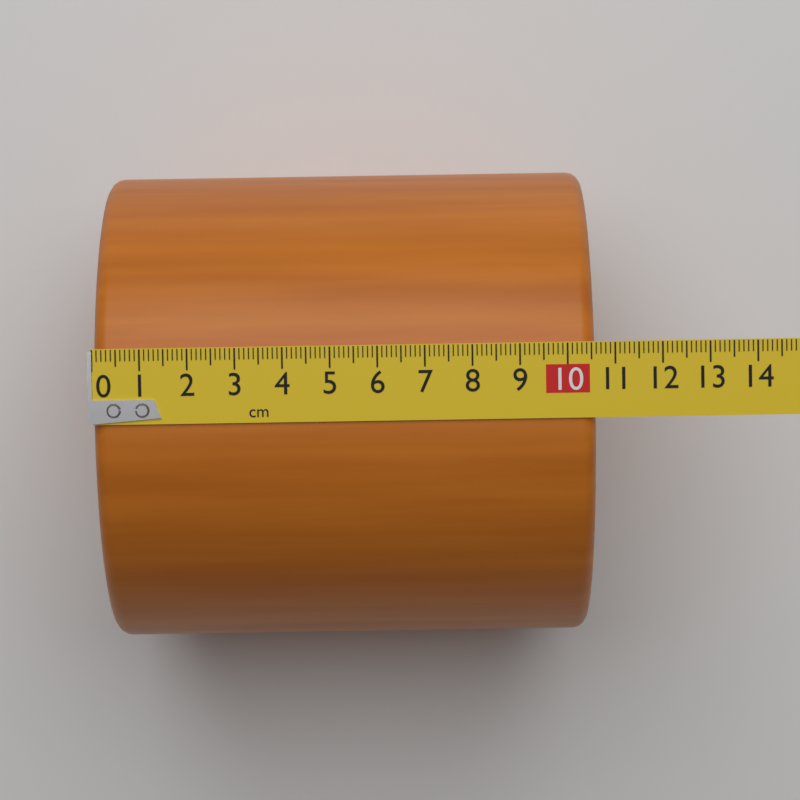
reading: 10.6 cm
